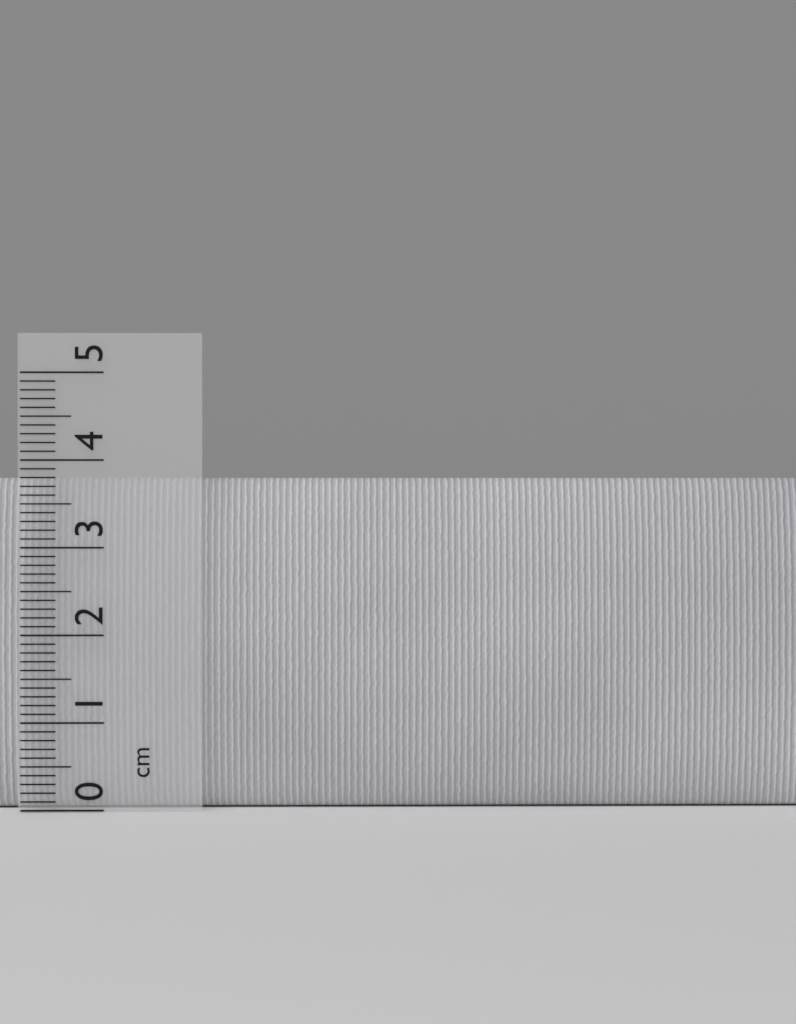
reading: 3.8 cm
